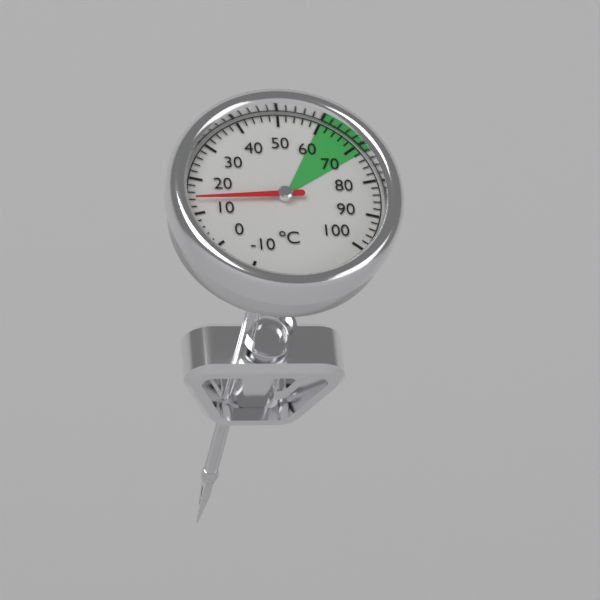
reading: 14 °C
